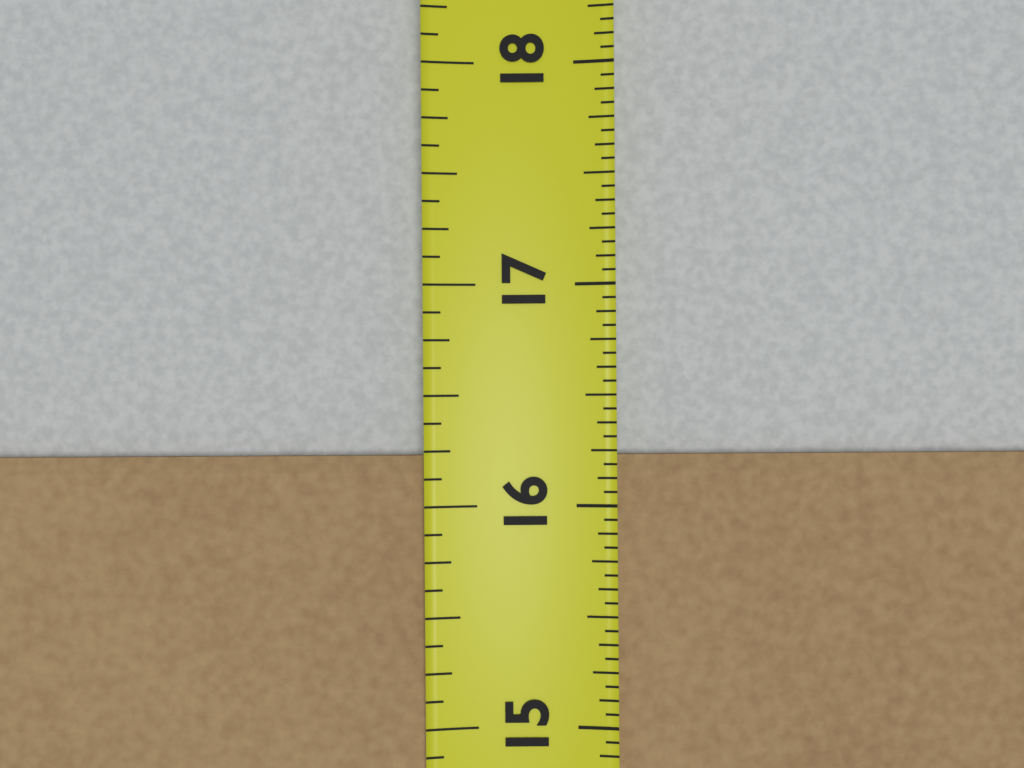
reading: 16.2500 in
